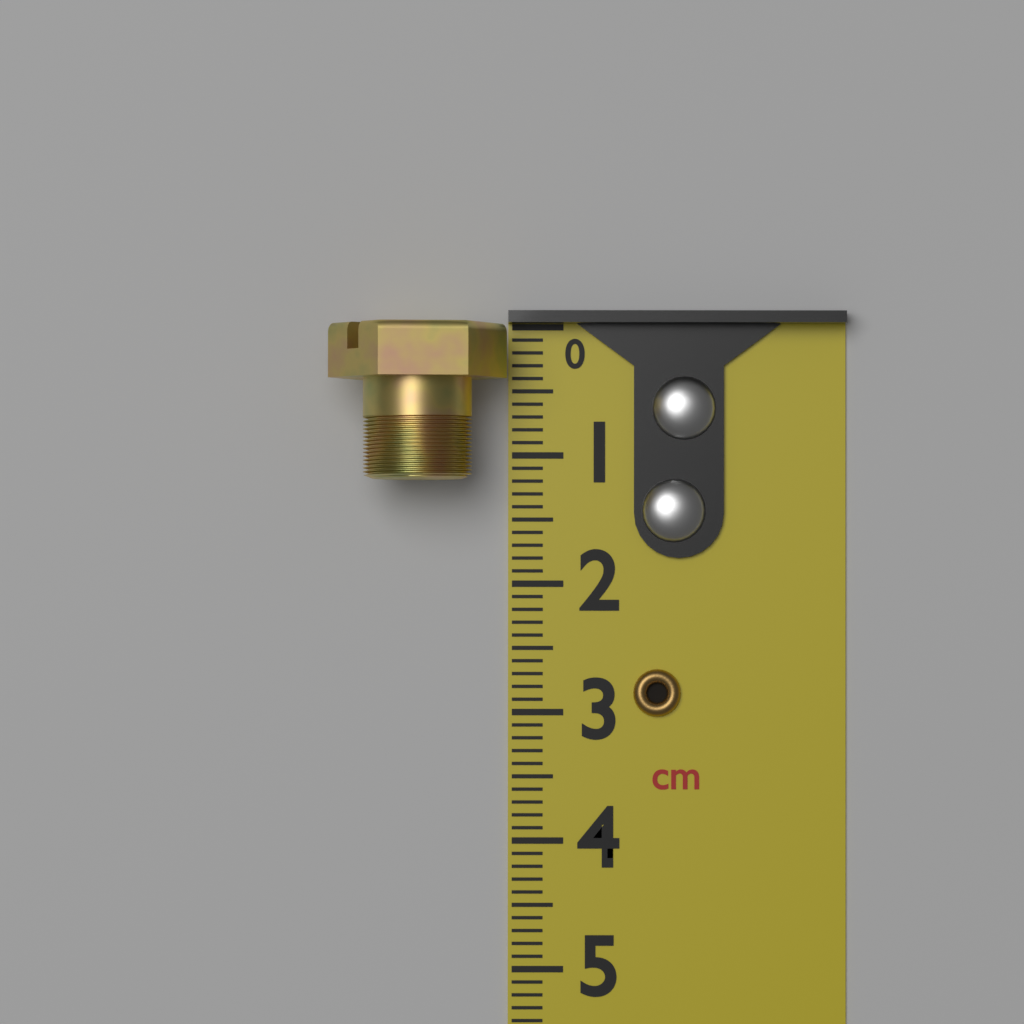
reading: 1.2 cm
